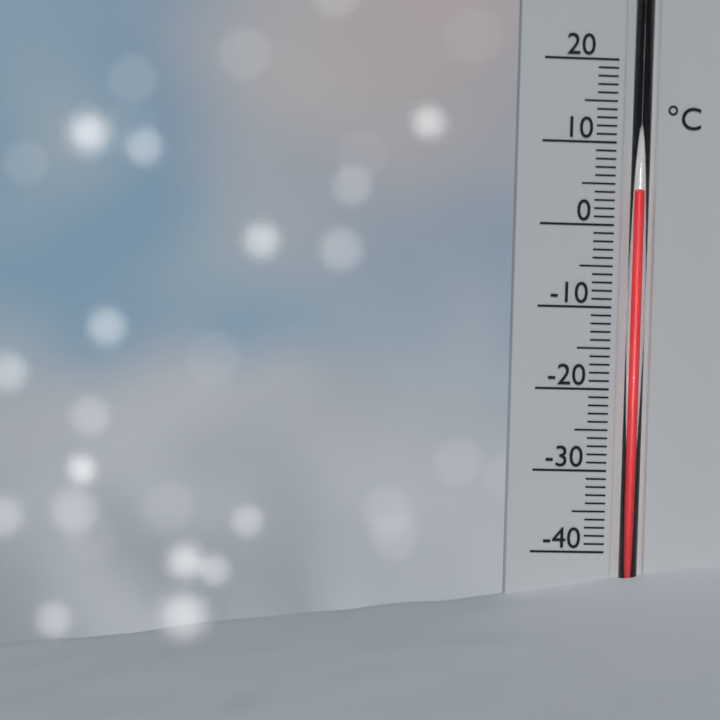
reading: 4 °C
